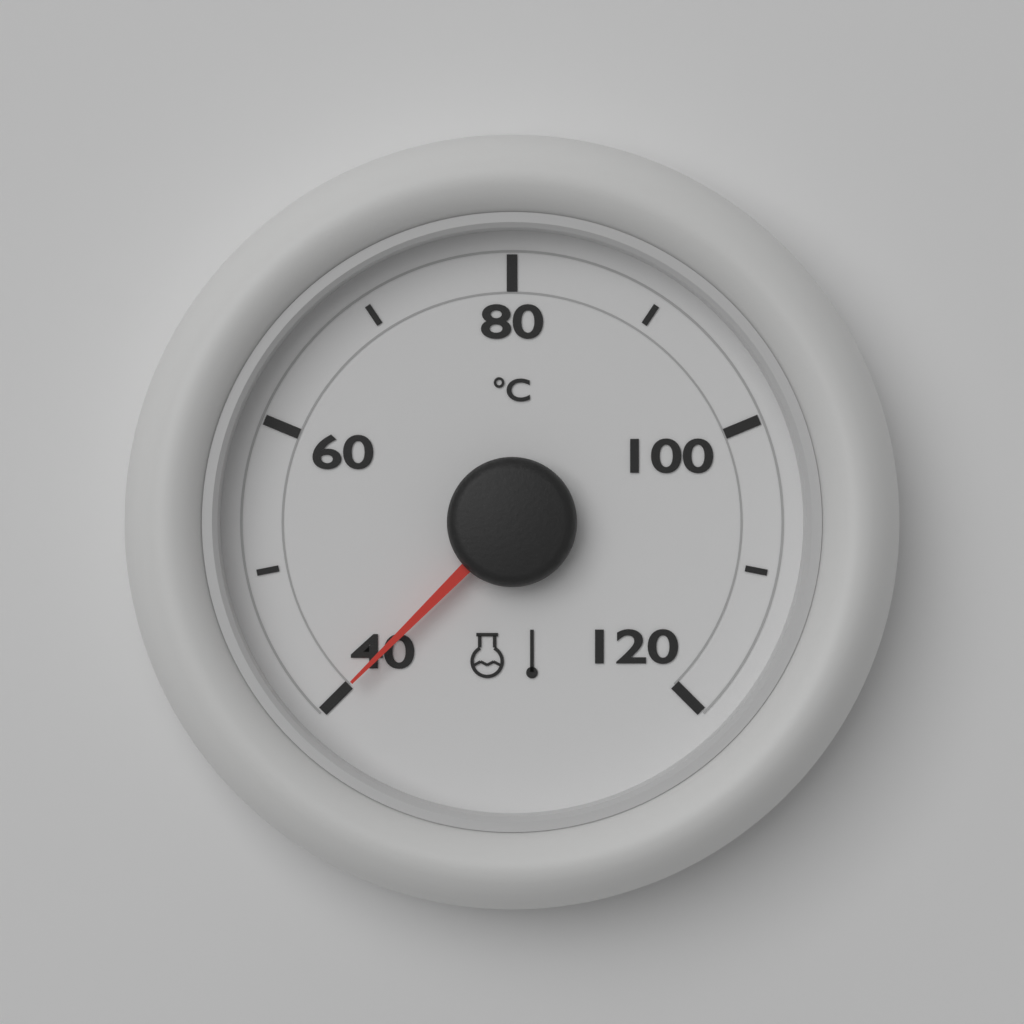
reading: 40 °C
